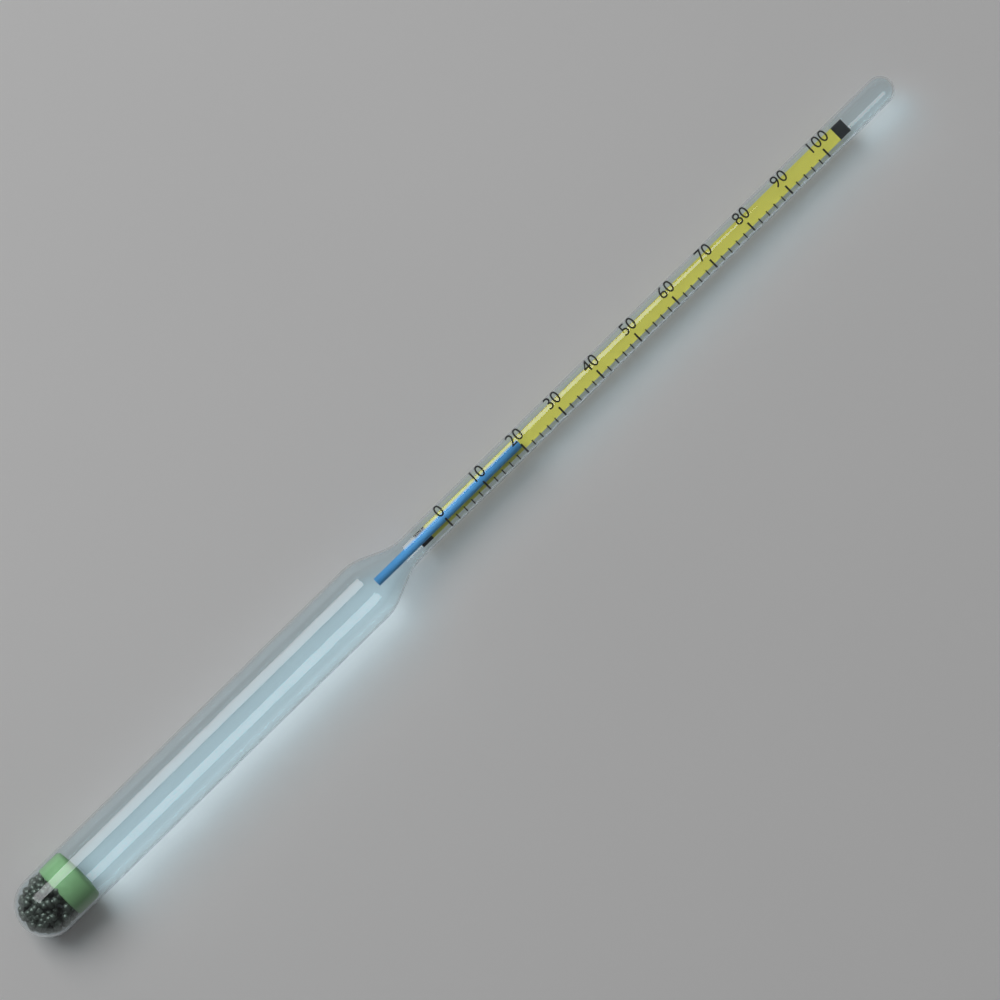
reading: 20 (no unit)
